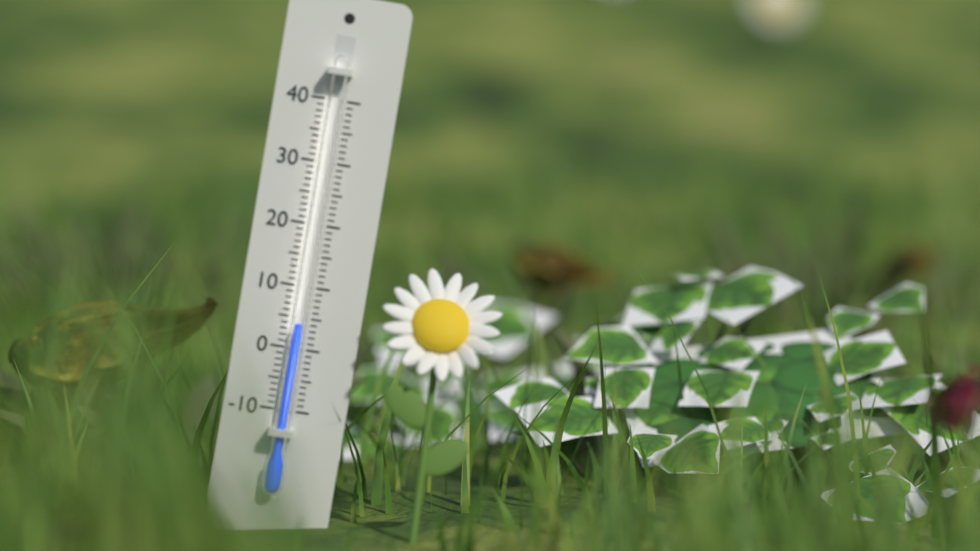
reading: 4 (no unit)
